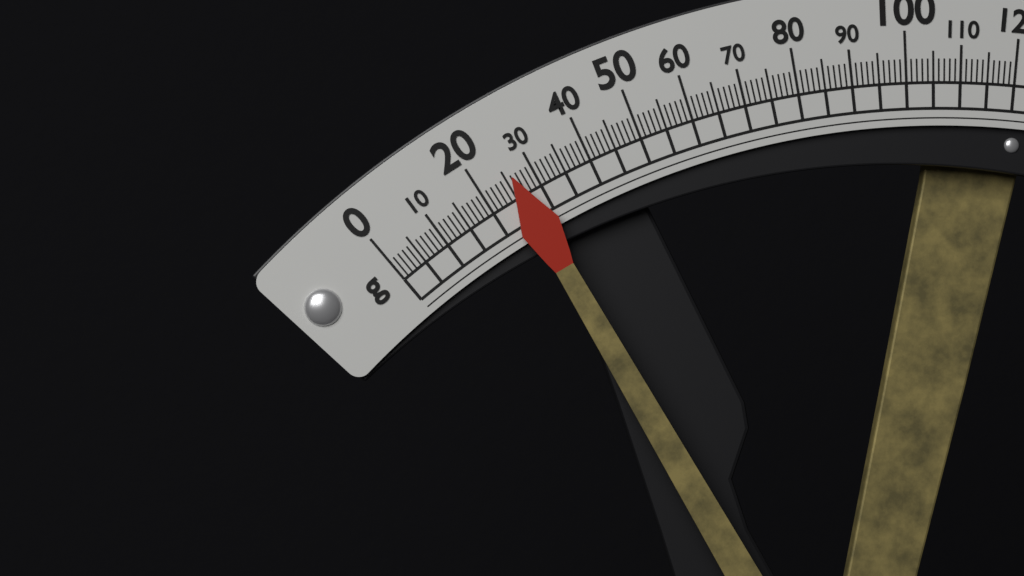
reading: 26 g
